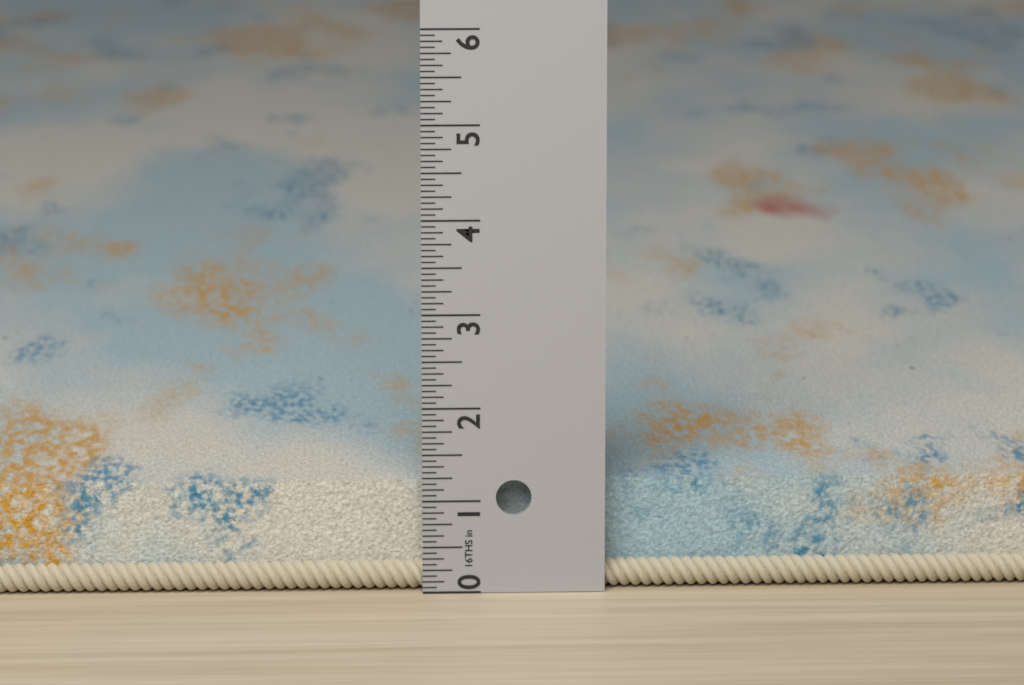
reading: 1.1875 in
